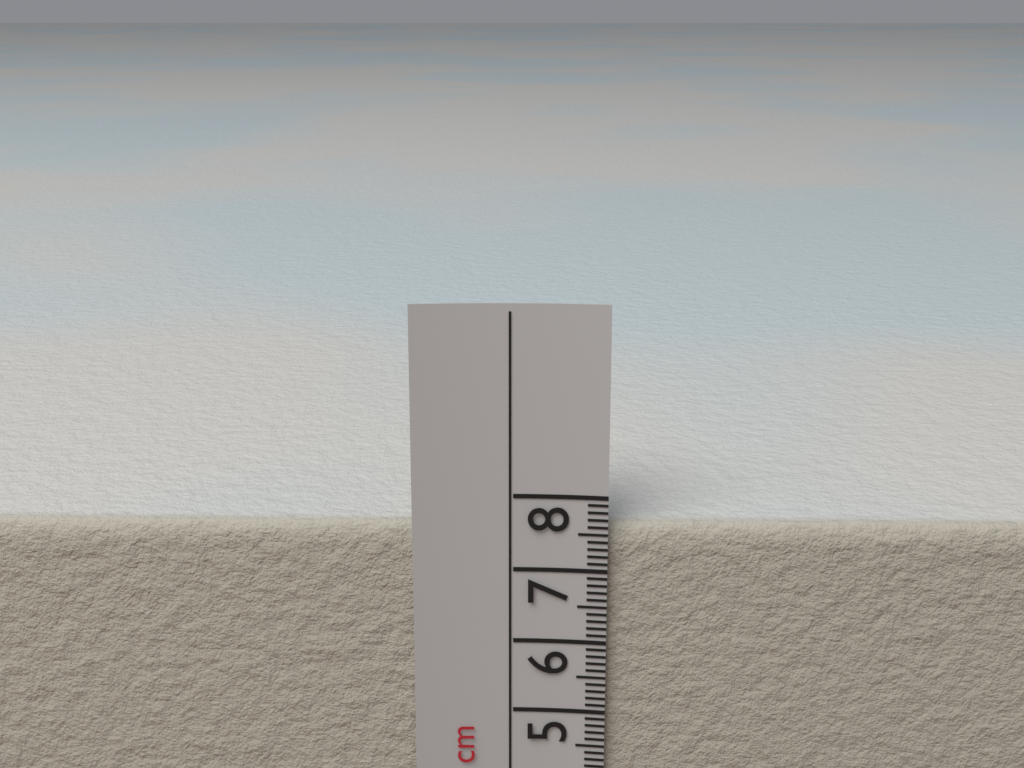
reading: 7.6 cm
